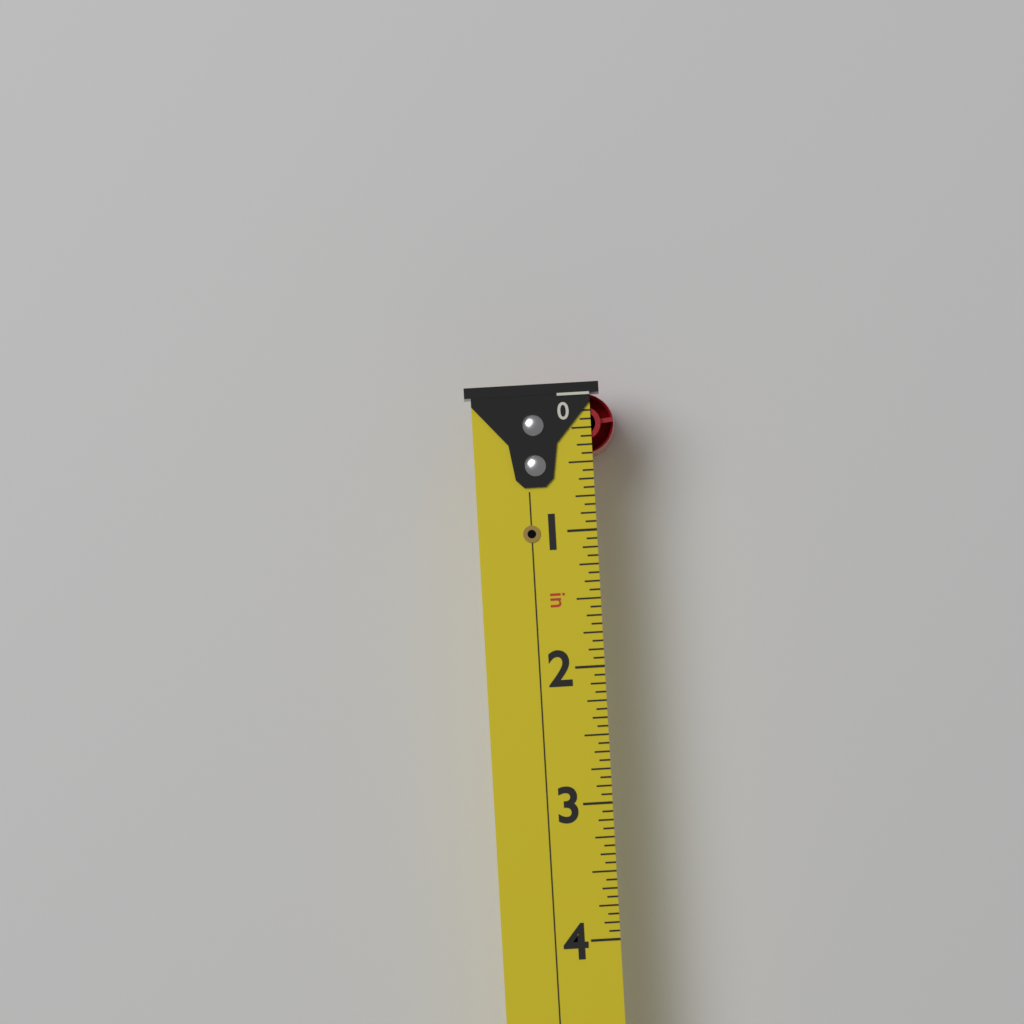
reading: 0.4375 in
